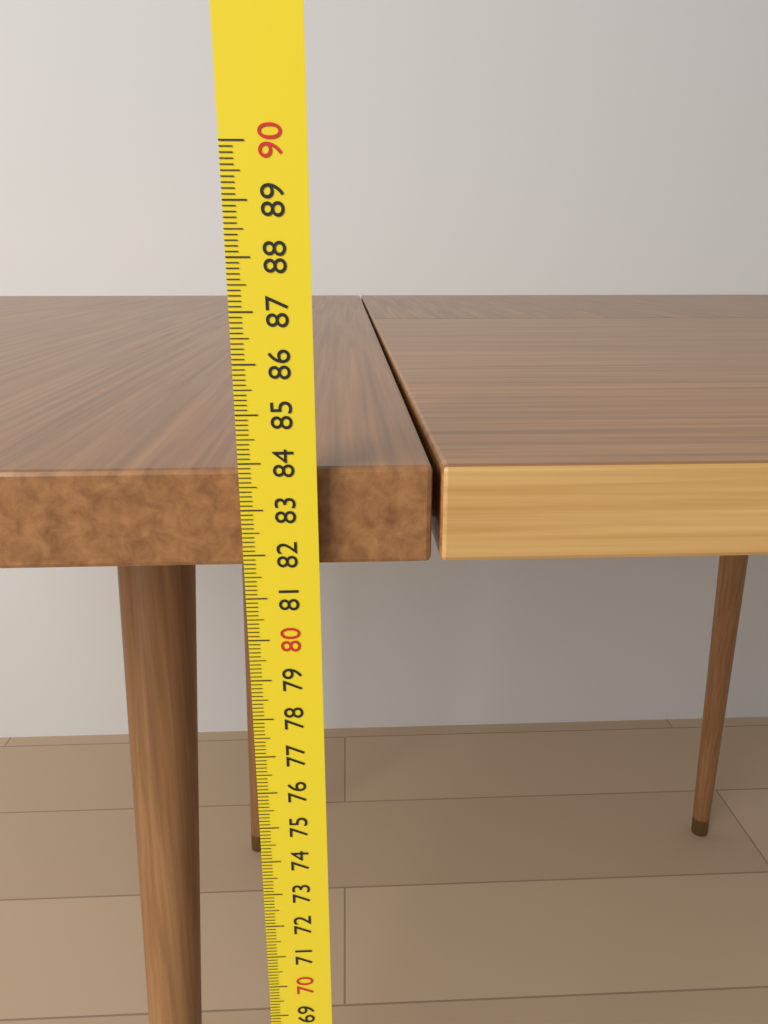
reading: 83.8 cm
